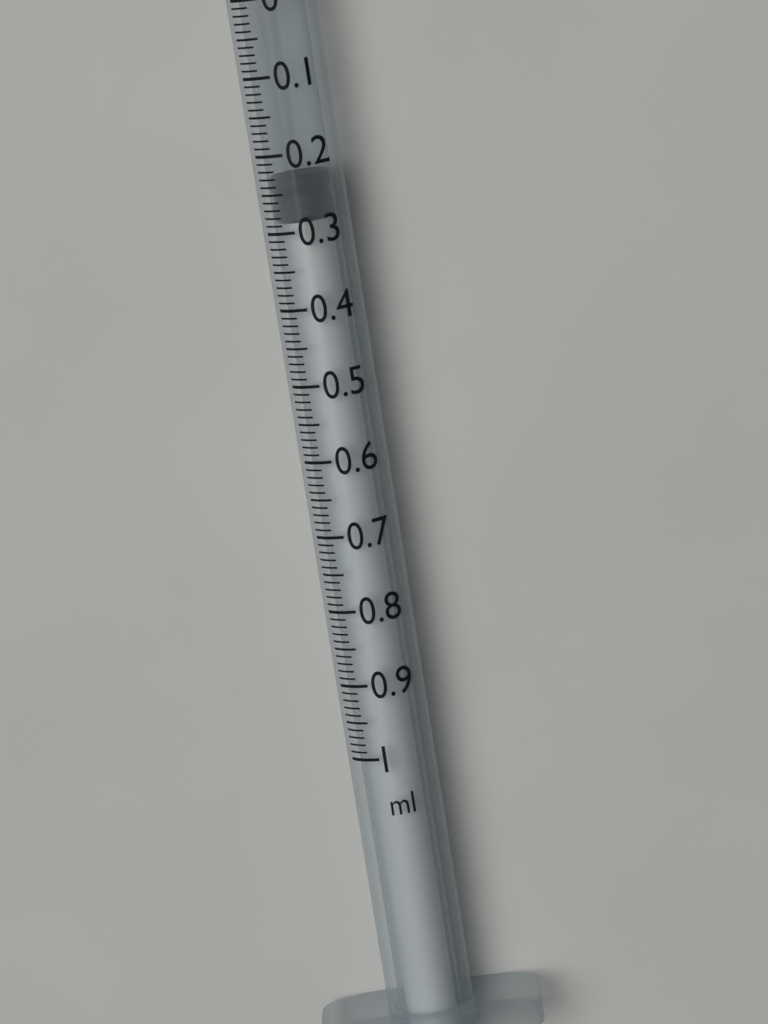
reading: 0.23 ml
